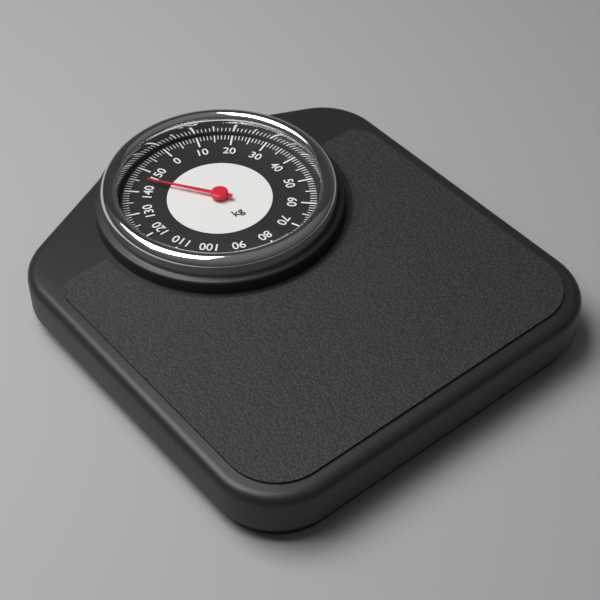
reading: 145 kg
